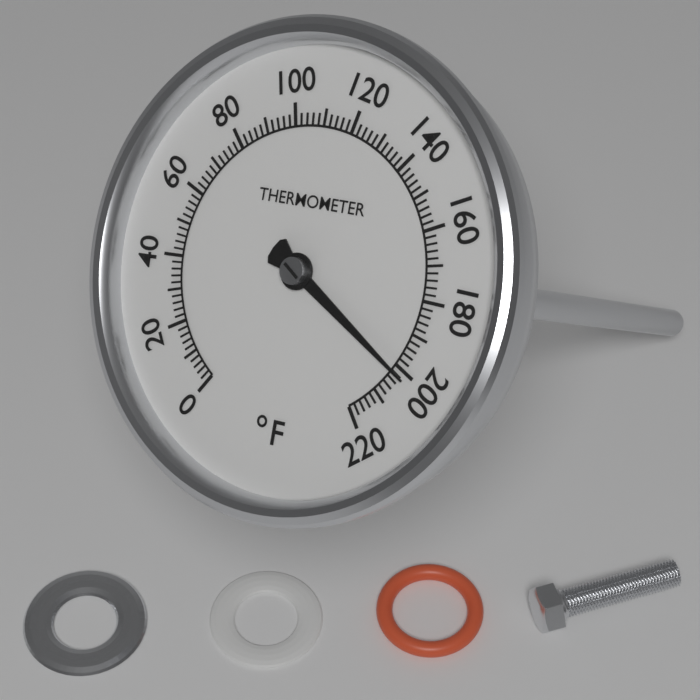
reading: 202 °F
